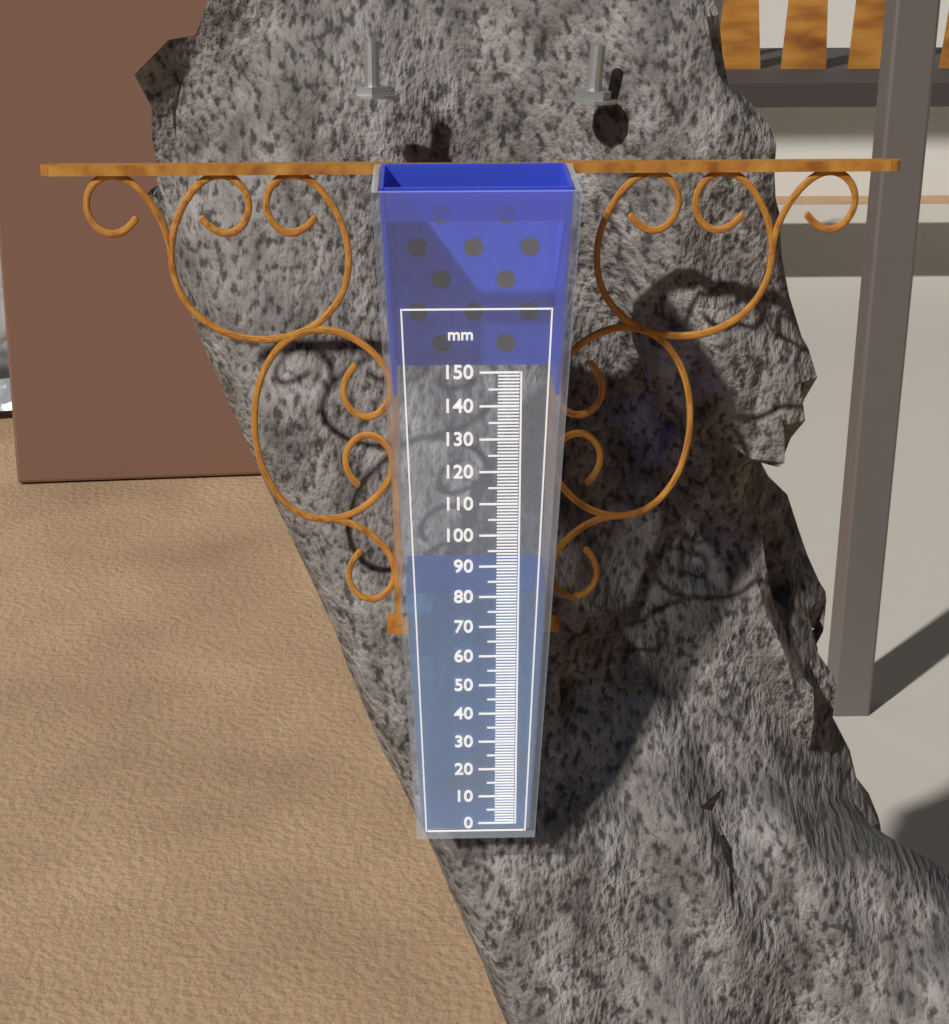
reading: 81 mm
